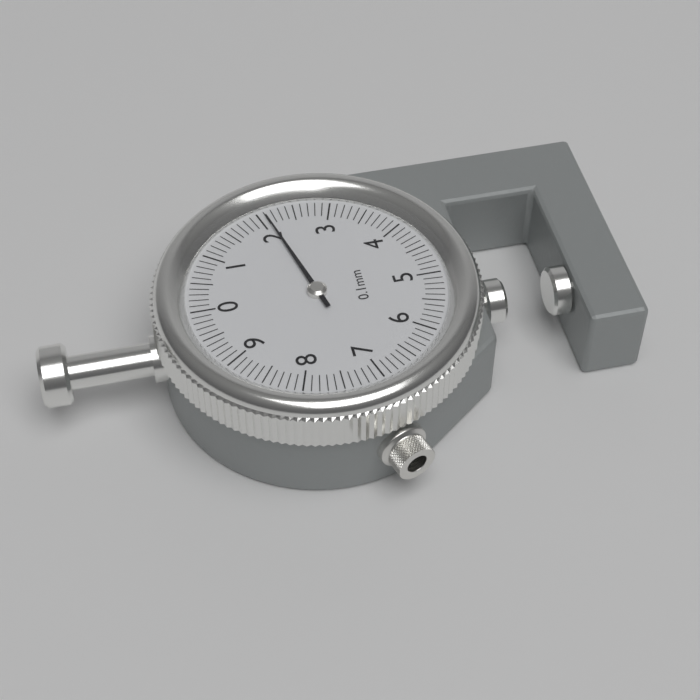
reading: 2.1 mm
